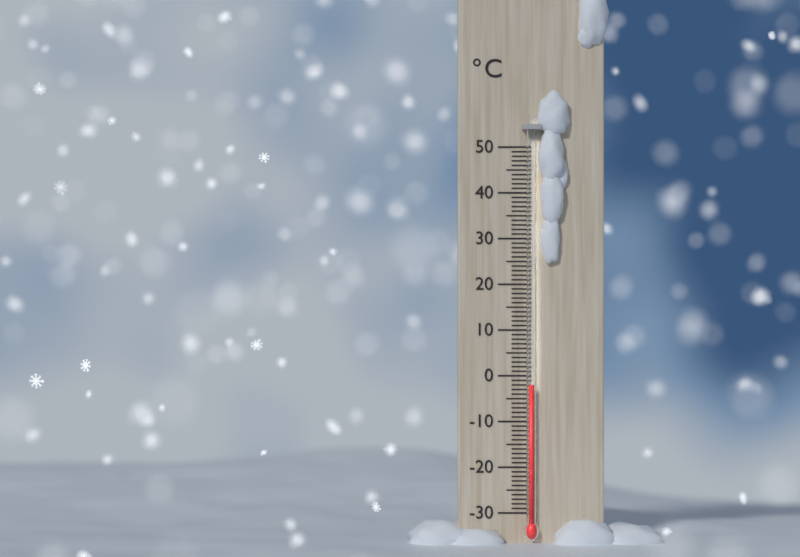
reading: -2 °C
